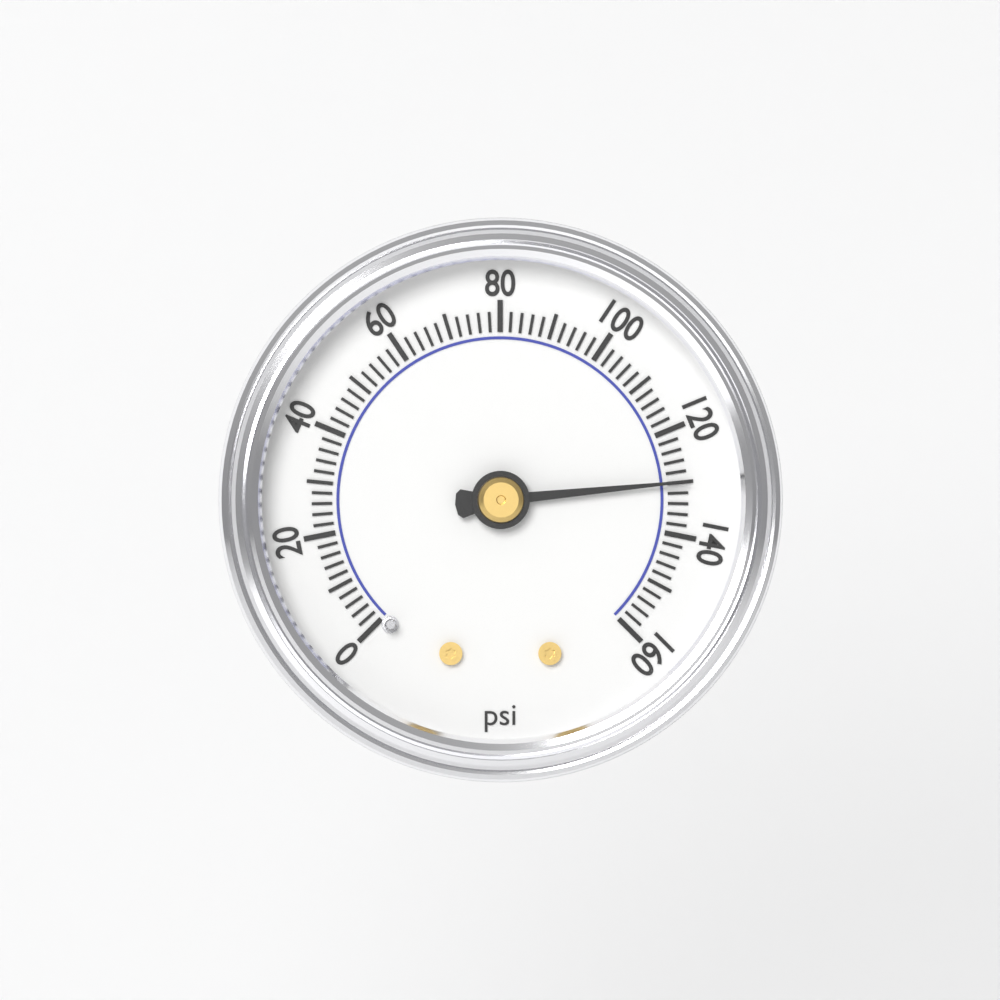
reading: 130 psi
